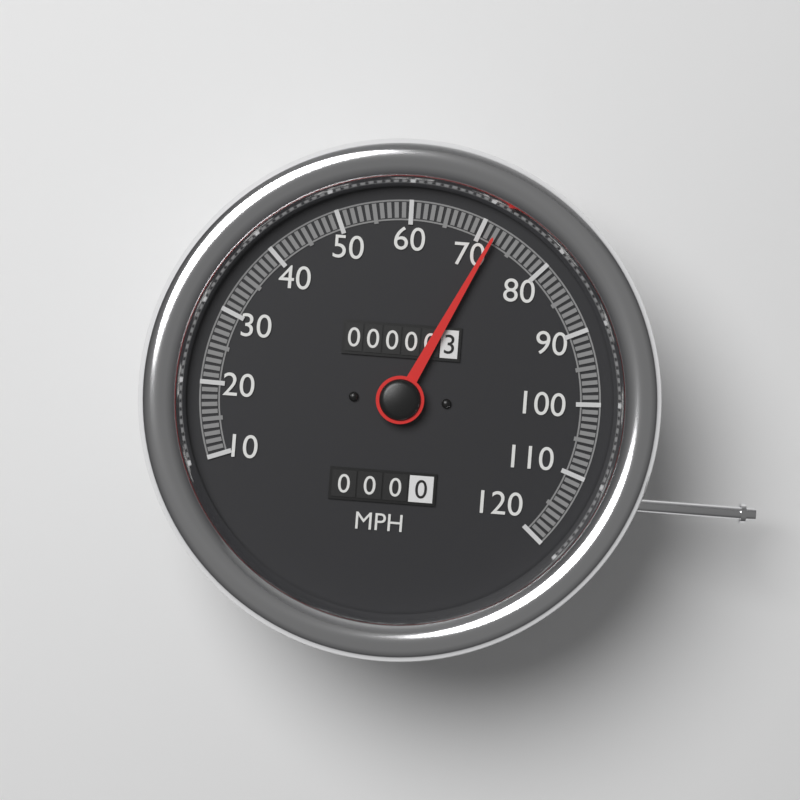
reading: 72 MPH
